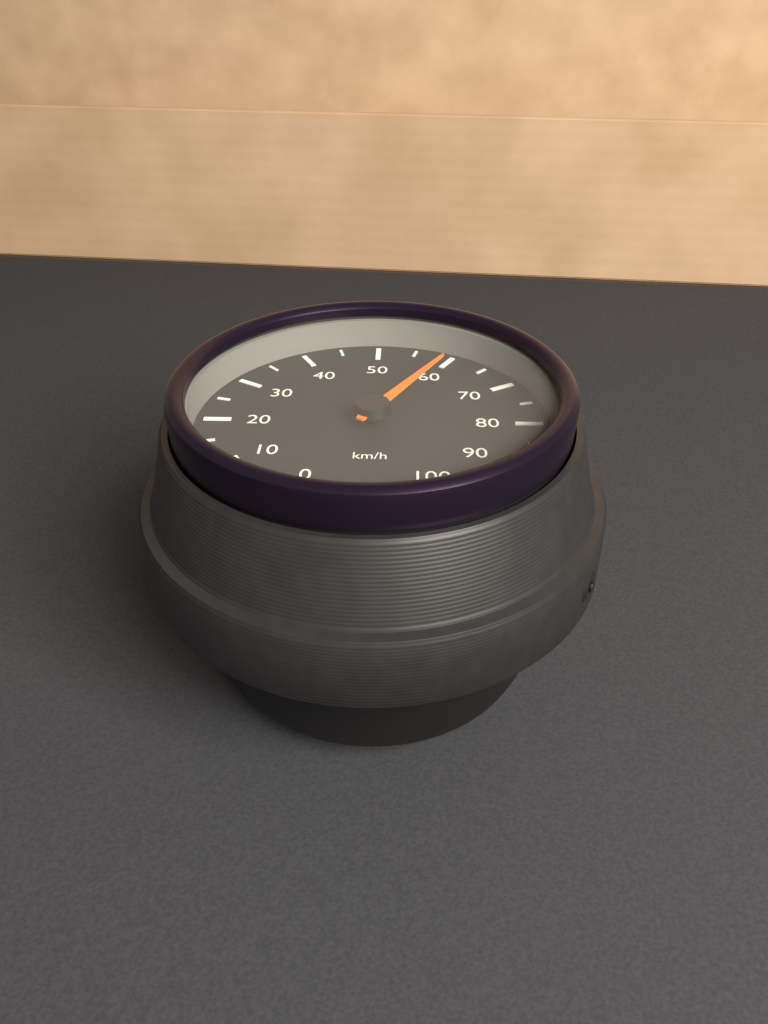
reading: 60 km/h
